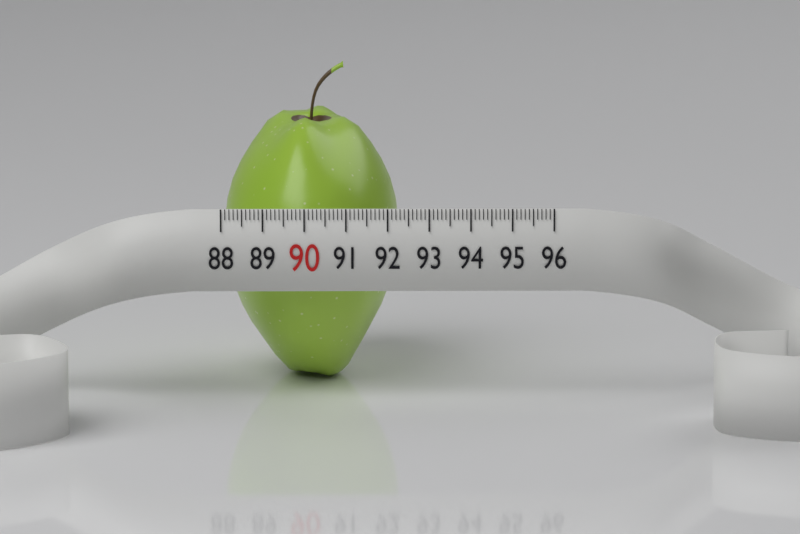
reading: 92.3 (no unit)
